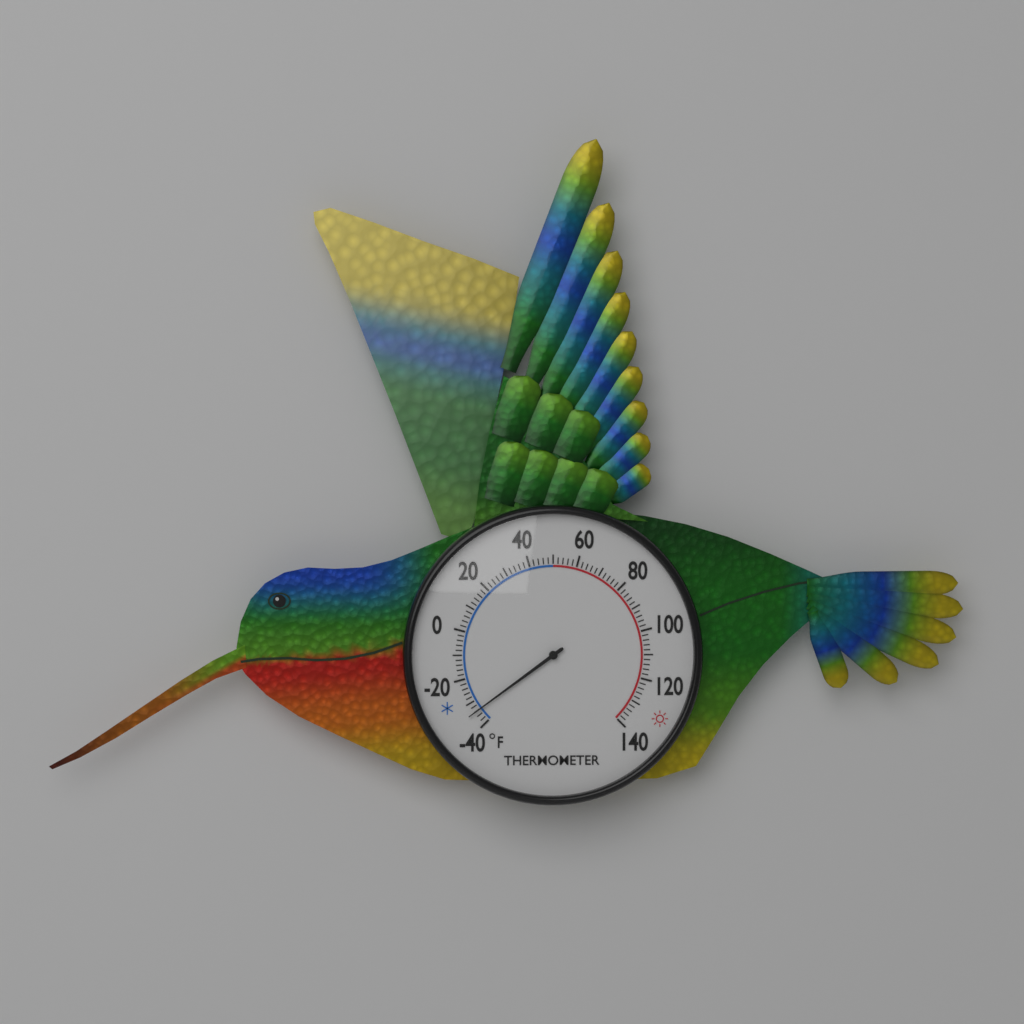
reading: -34 °F
